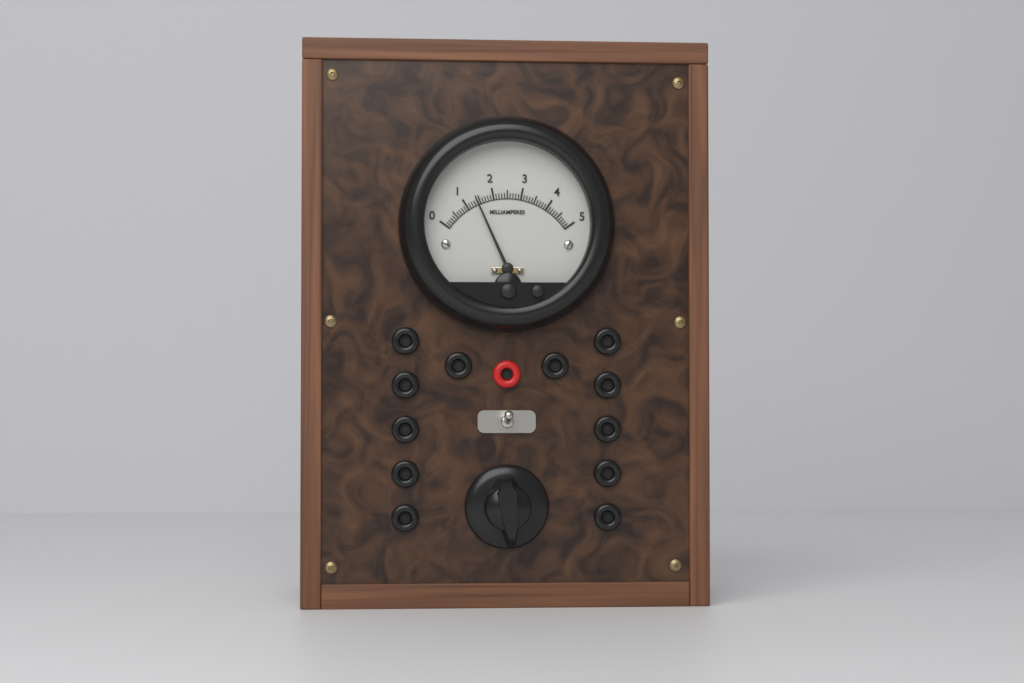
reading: 1.4 mA
